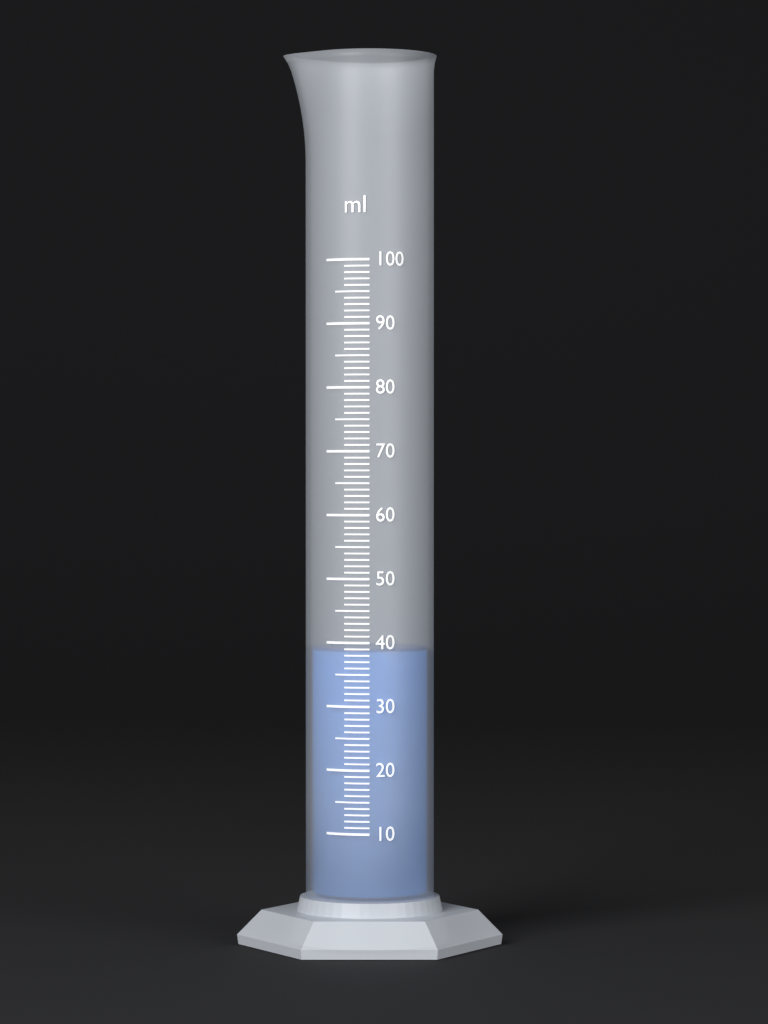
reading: 39 ml
